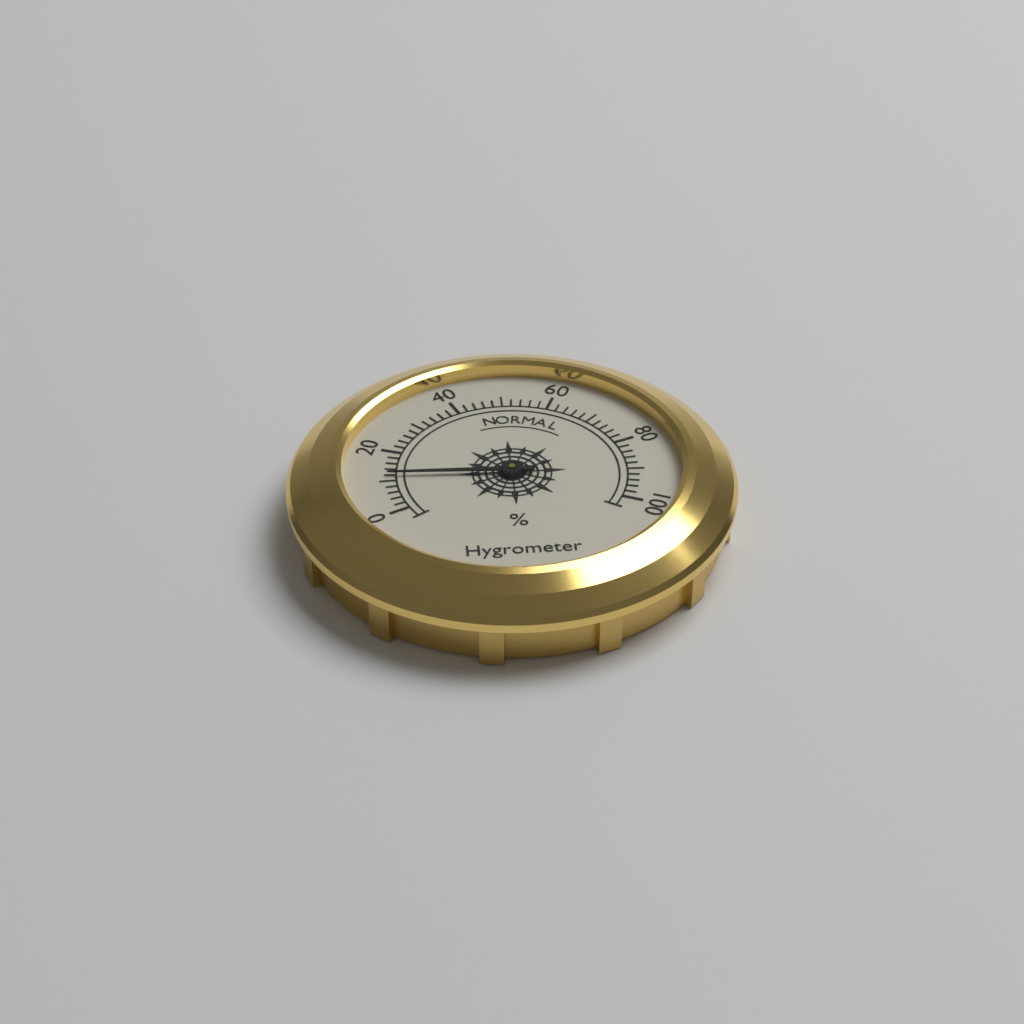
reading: 12 %
